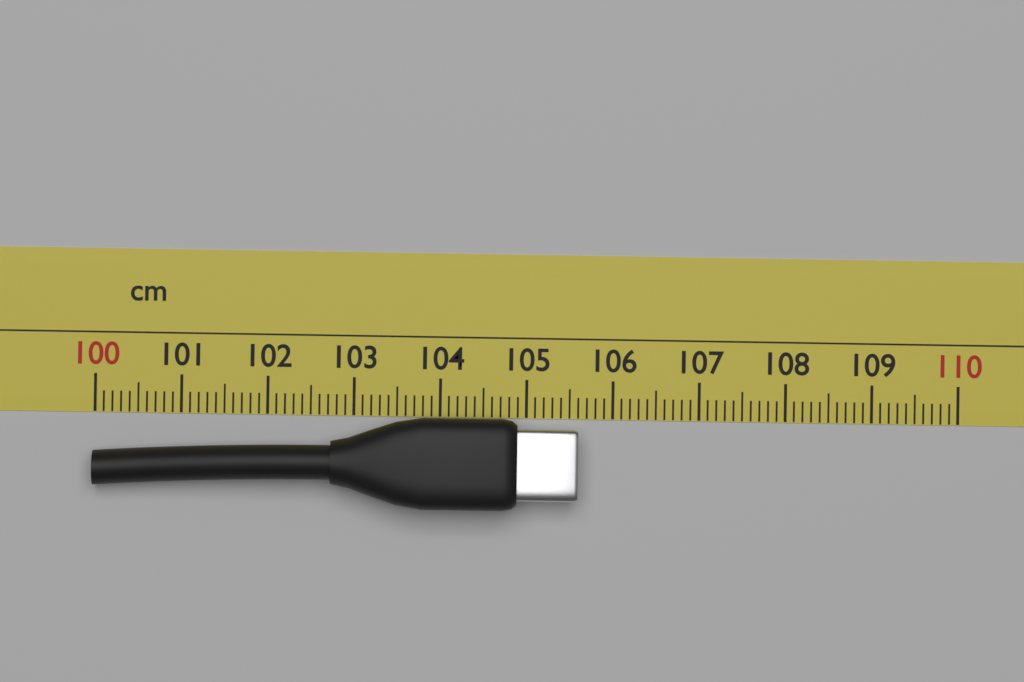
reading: 105.6 cm
